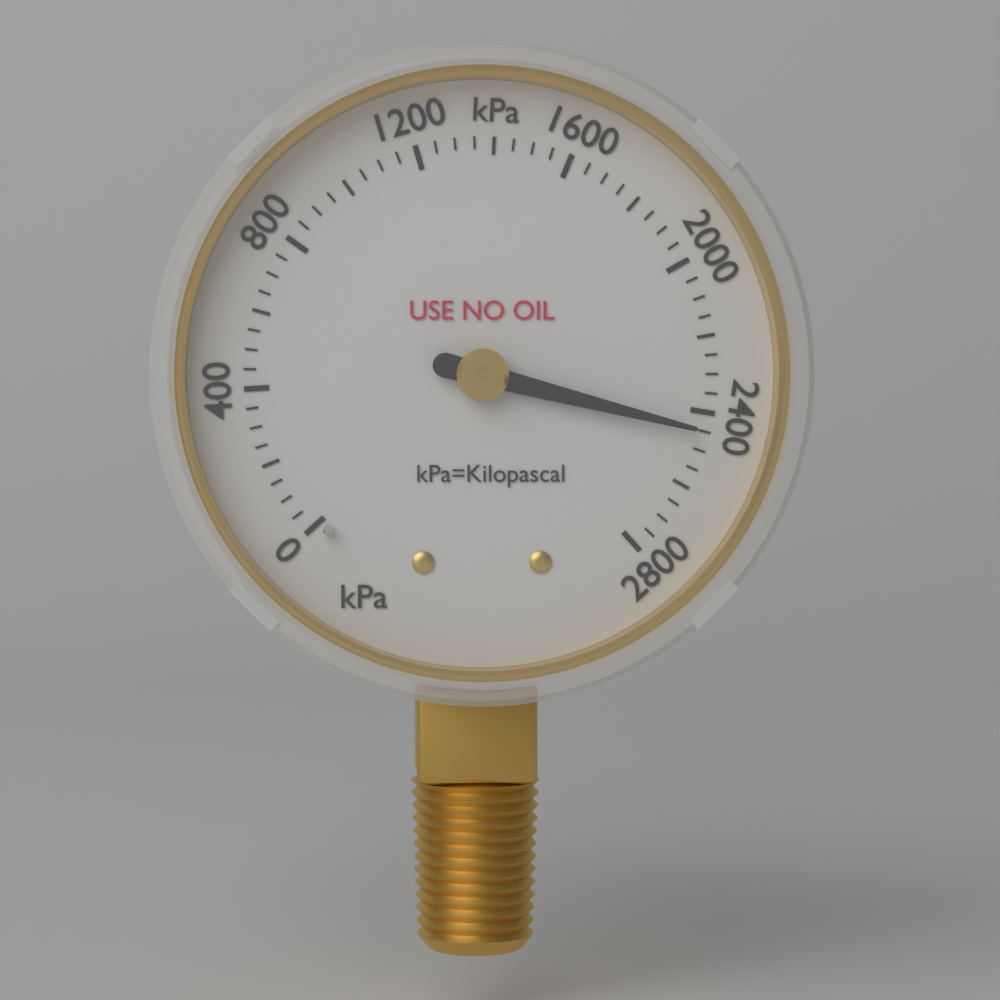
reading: 2450 kPa
